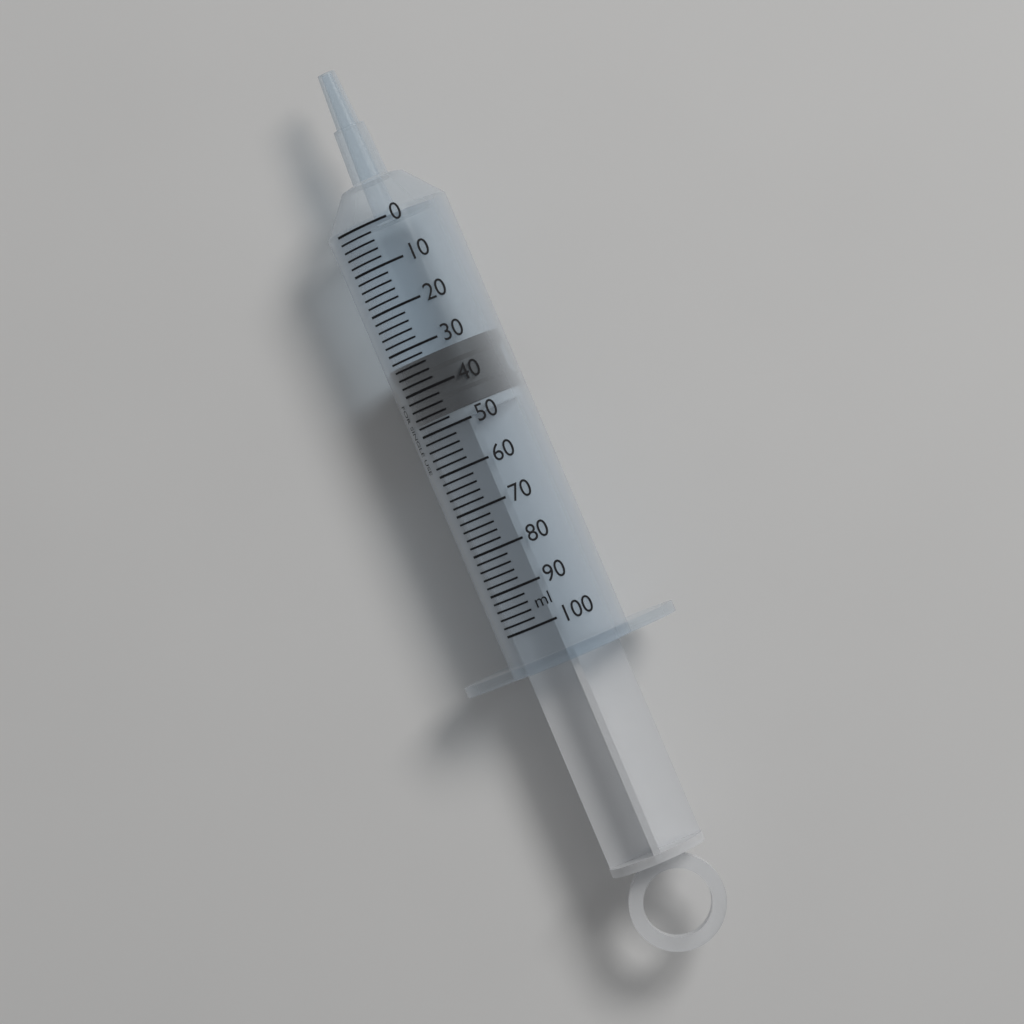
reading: 33 ml
